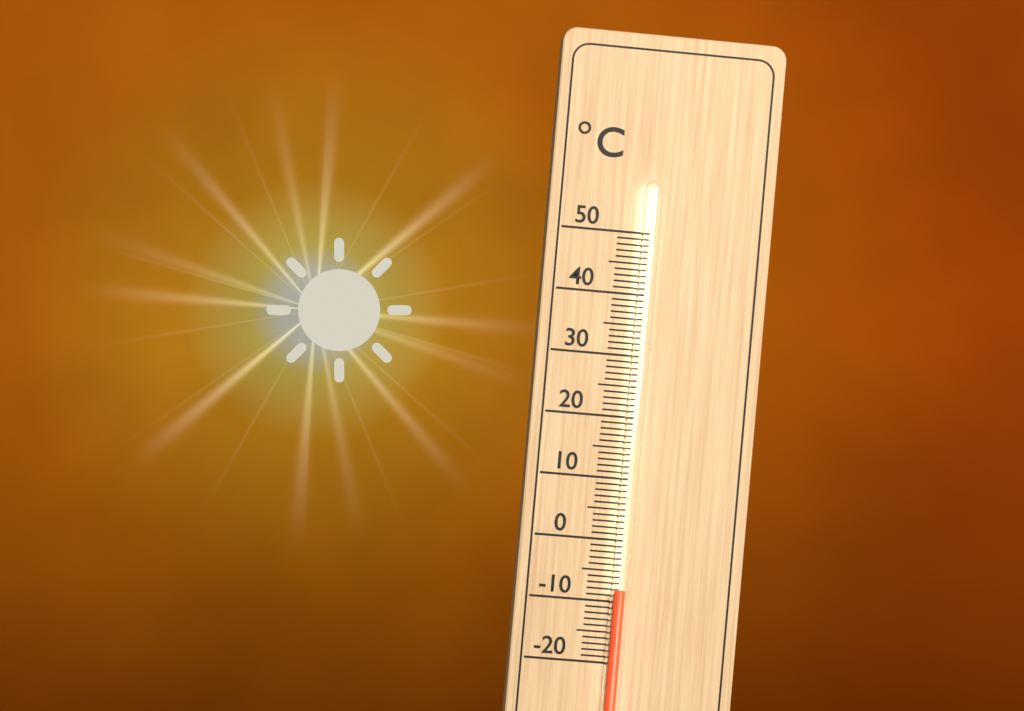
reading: -8 °C
